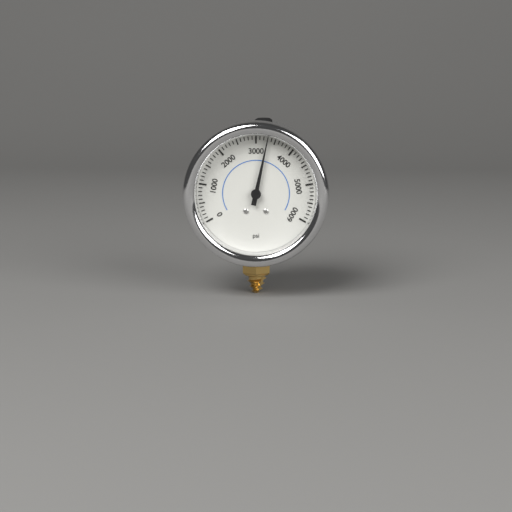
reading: 3300 psi
